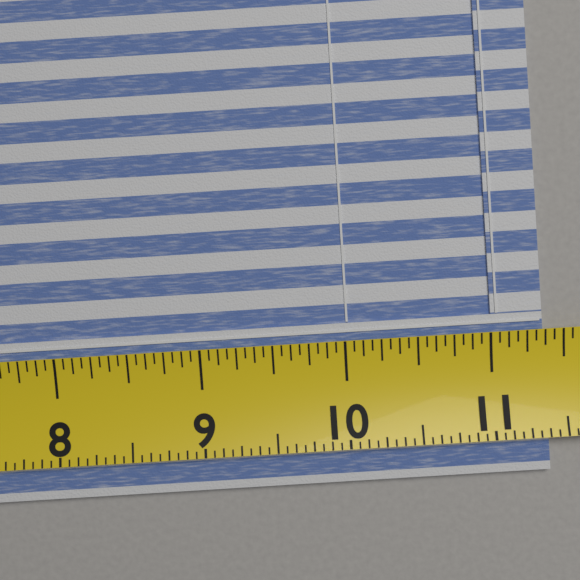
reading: 11.3750 (no unit)
